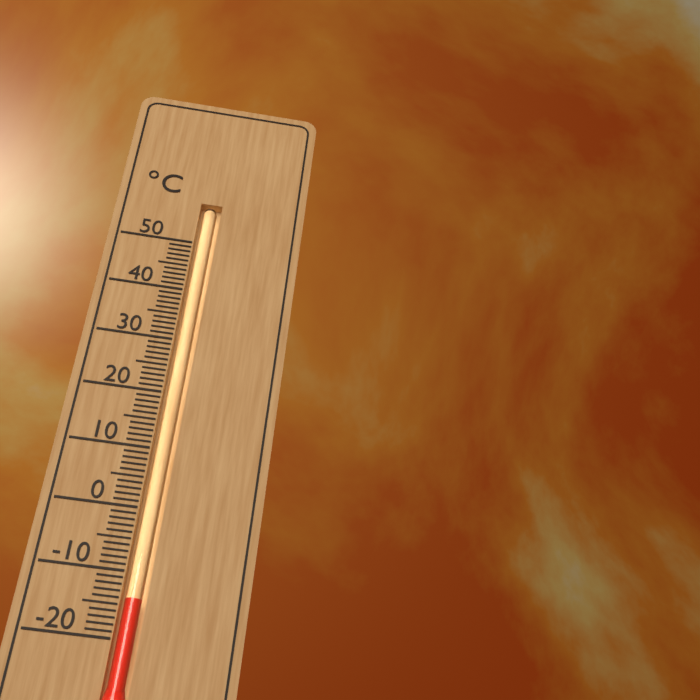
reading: -14 °C
